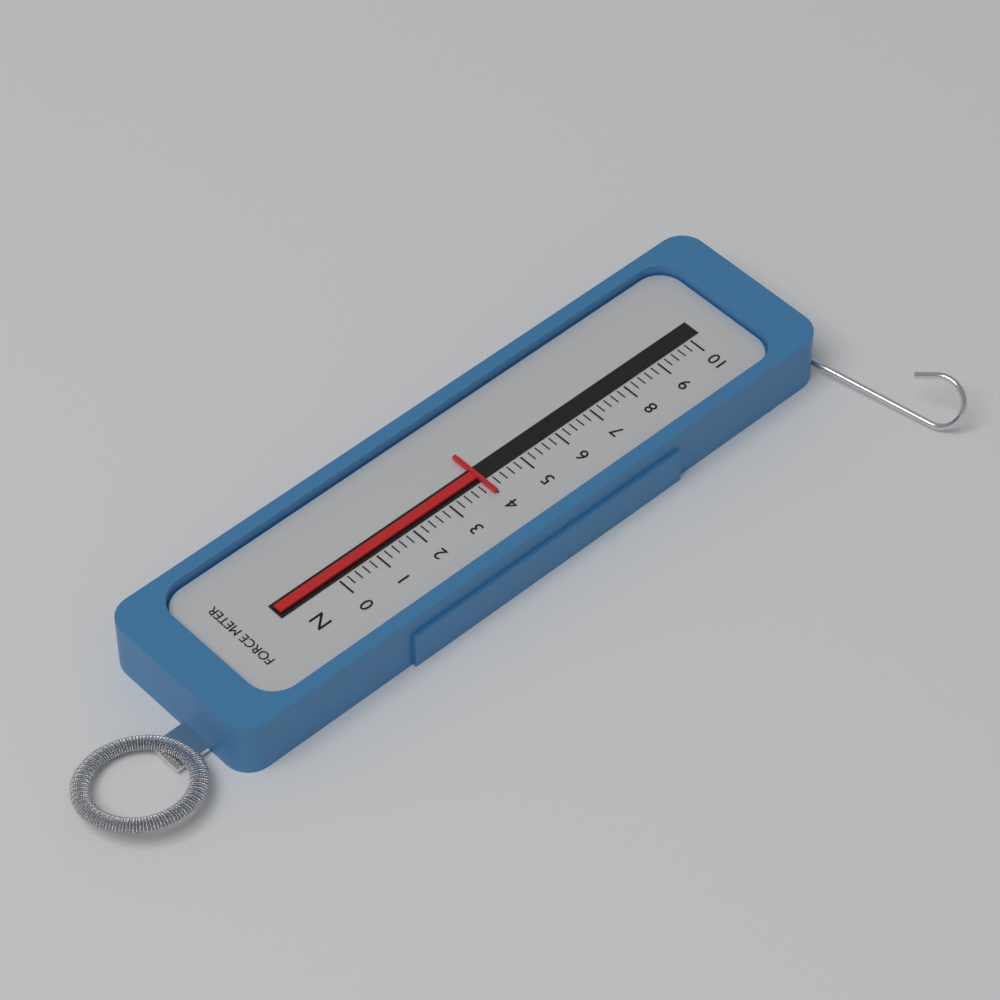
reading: 4.0 N
